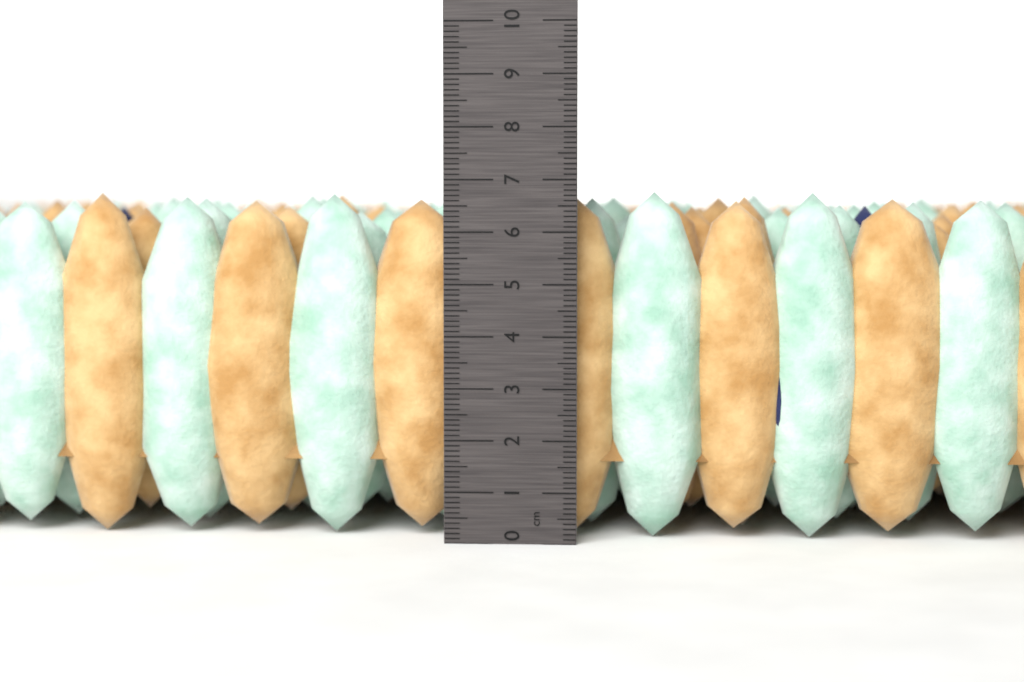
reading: 6.8 cm
